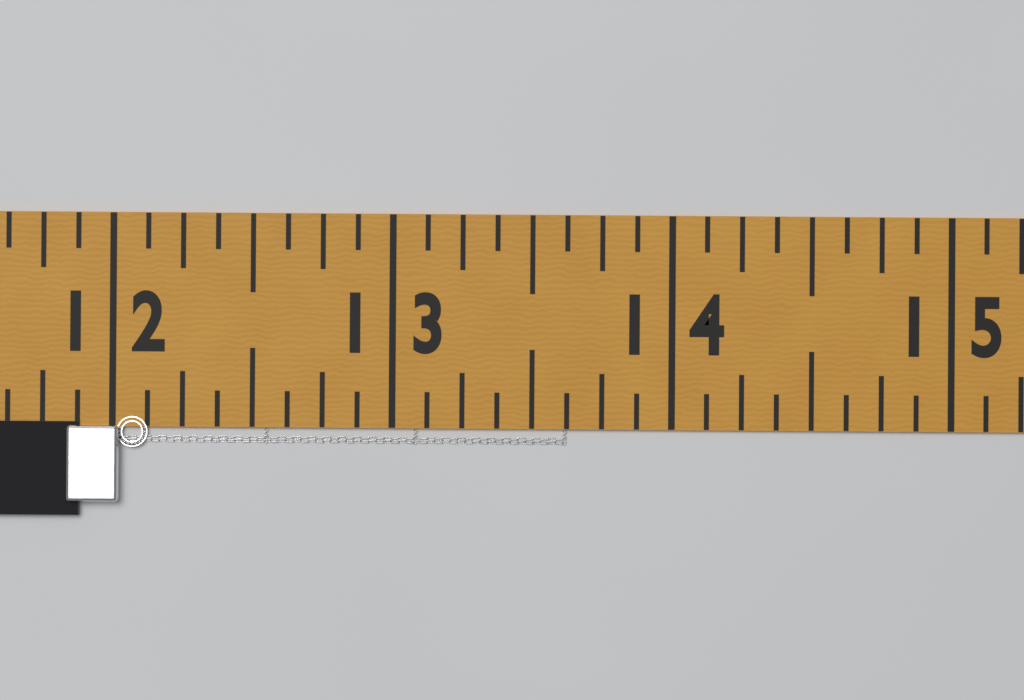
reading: 13.625 in
